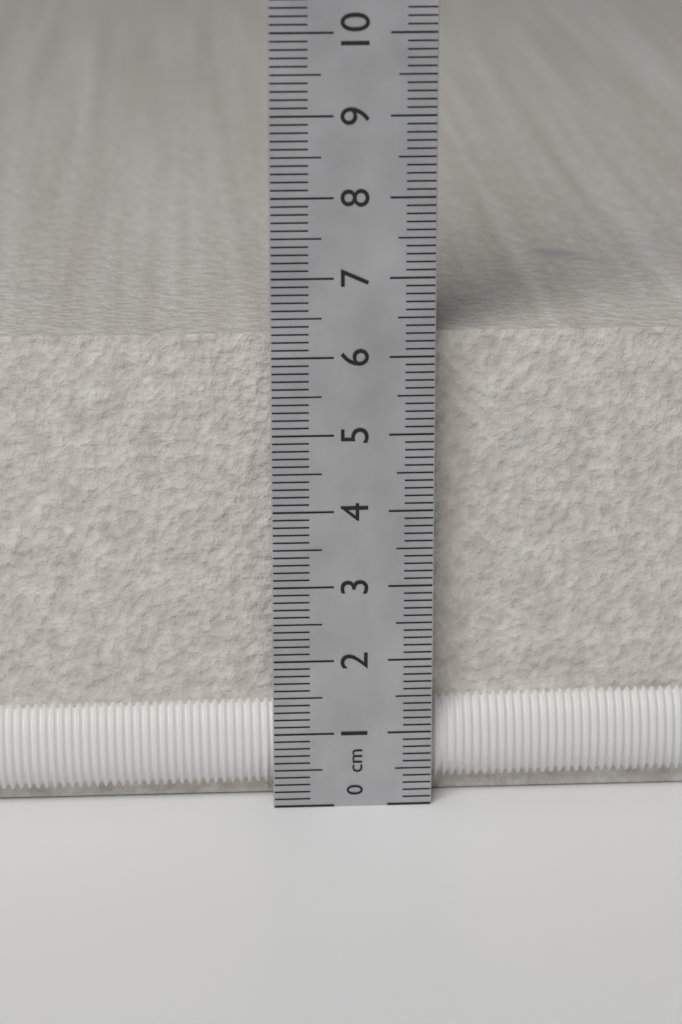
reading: 6.2 cm
